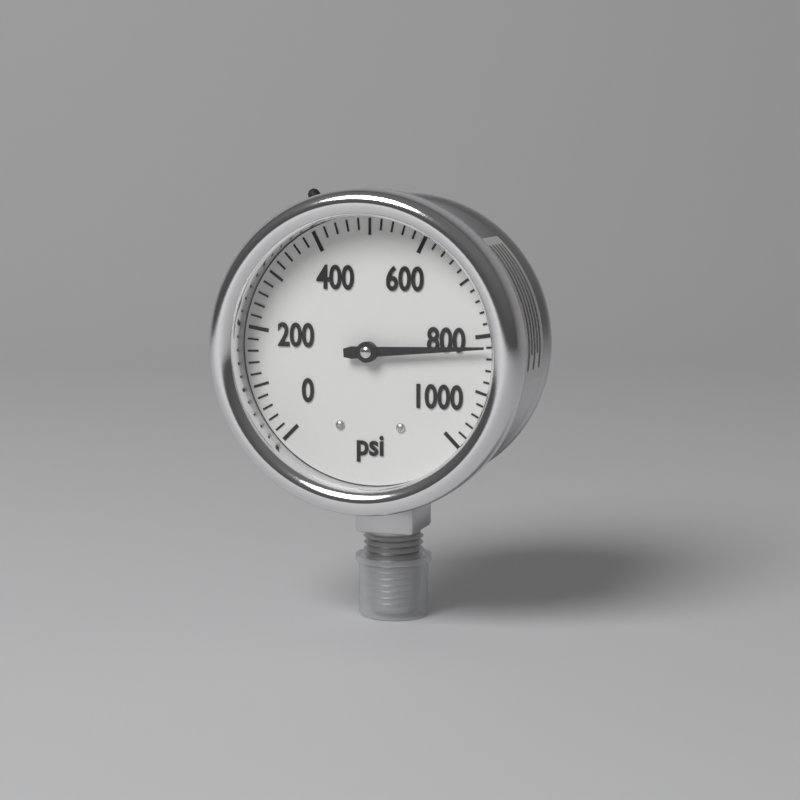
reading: 820 psi
